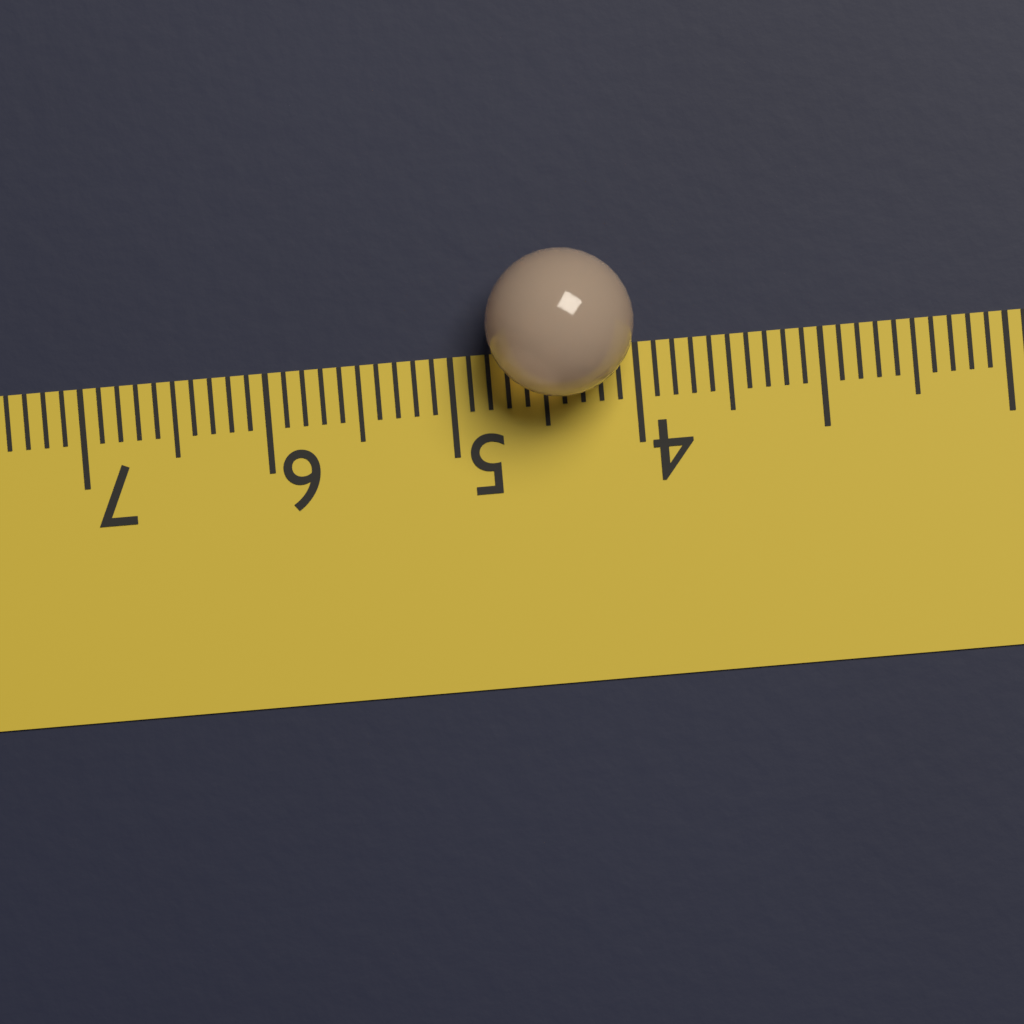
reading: 4.8 (no unit)
